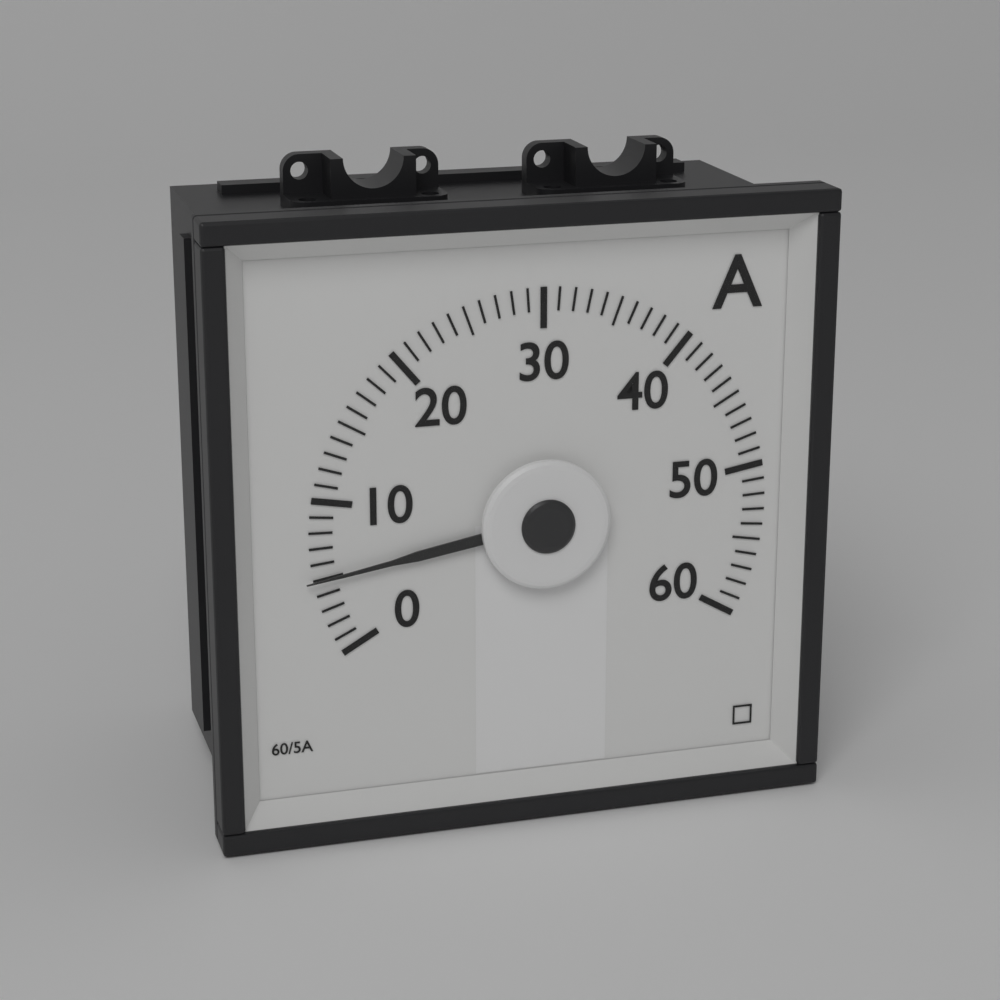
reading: 5 A
